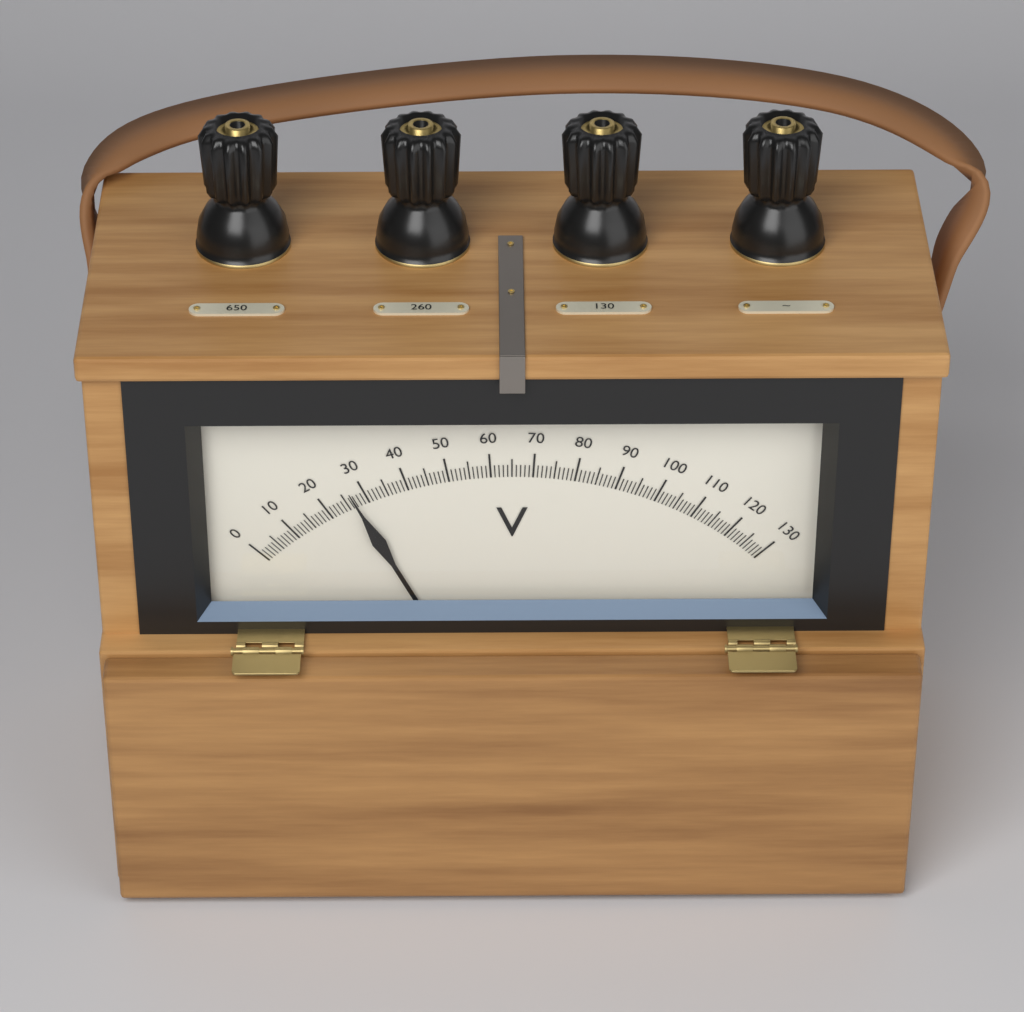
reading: 27 V
